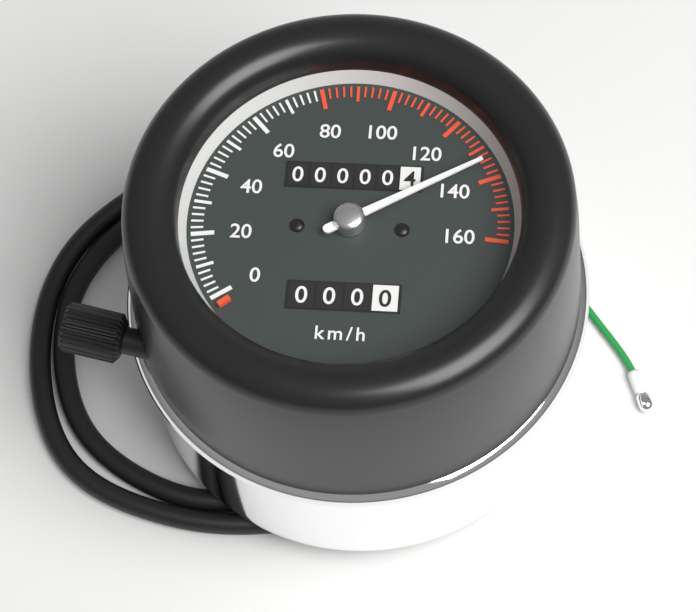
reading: 134 km/h
